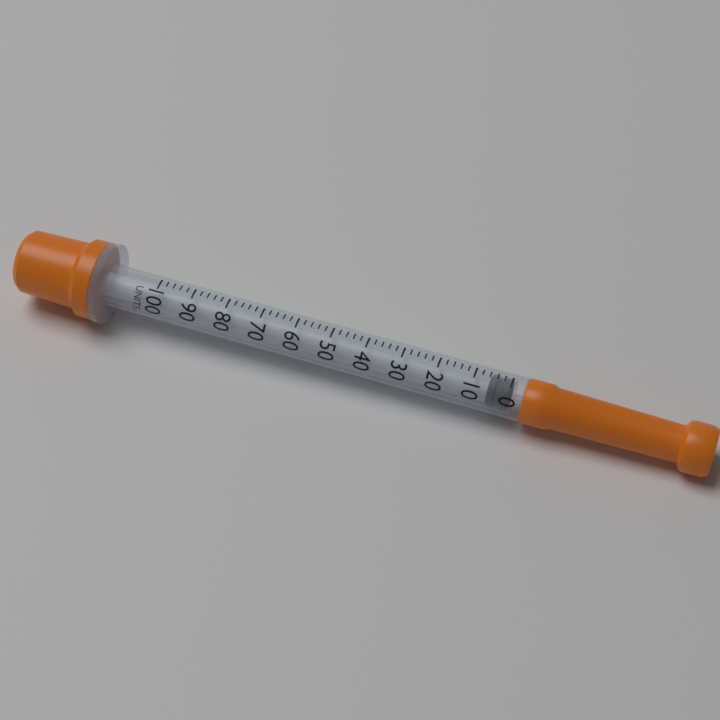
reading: 0 units
